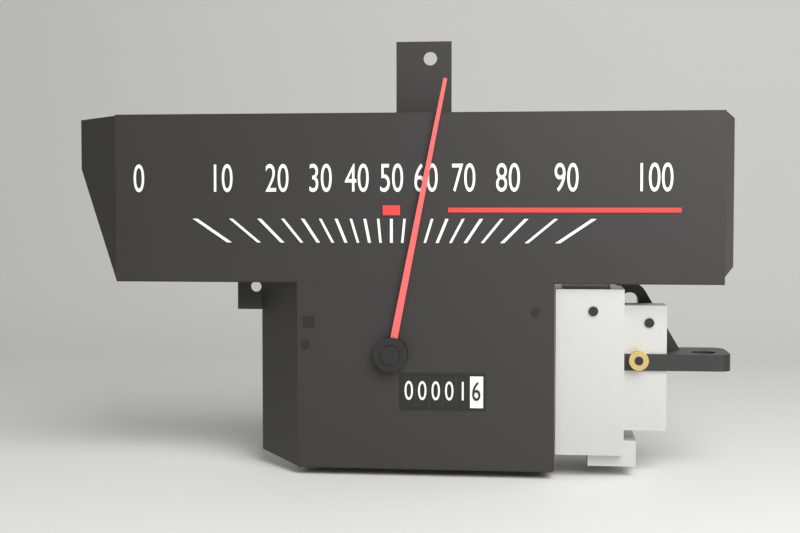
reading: 60 (no unit)
